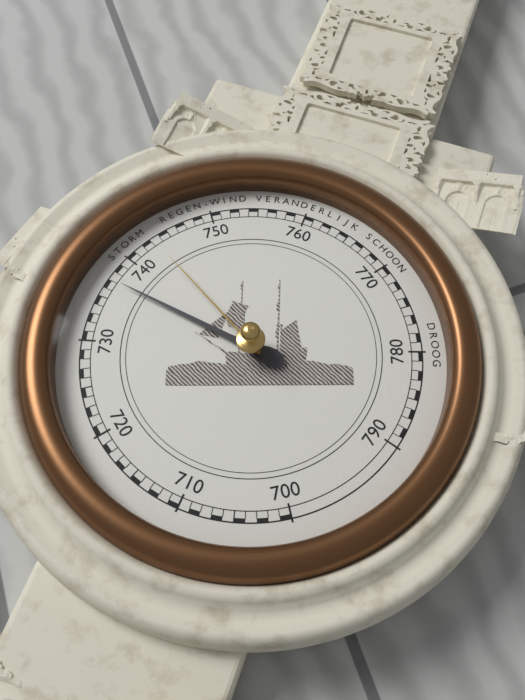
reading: 737 mmHg
